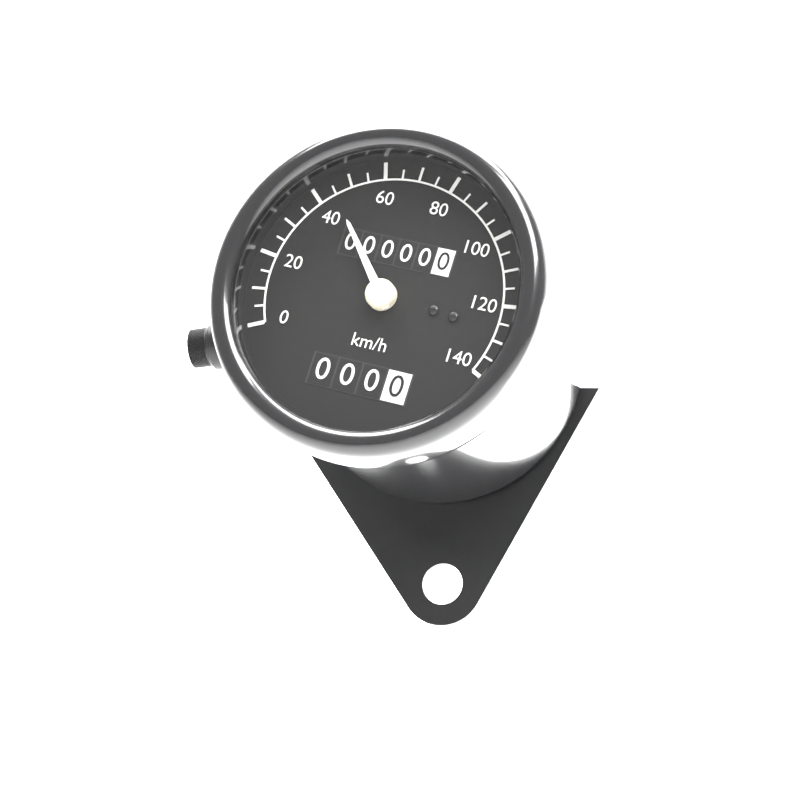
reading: 45 km/h
